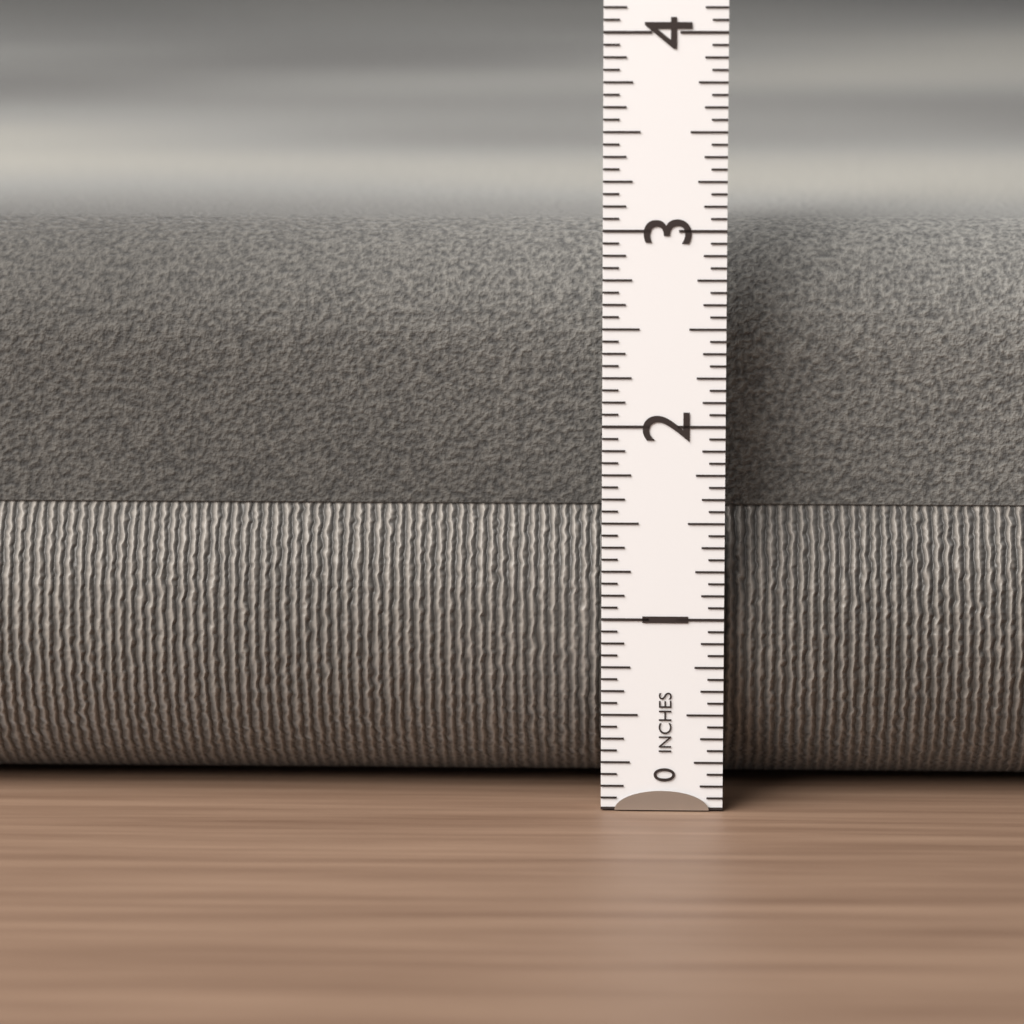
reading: 3.0000 in
